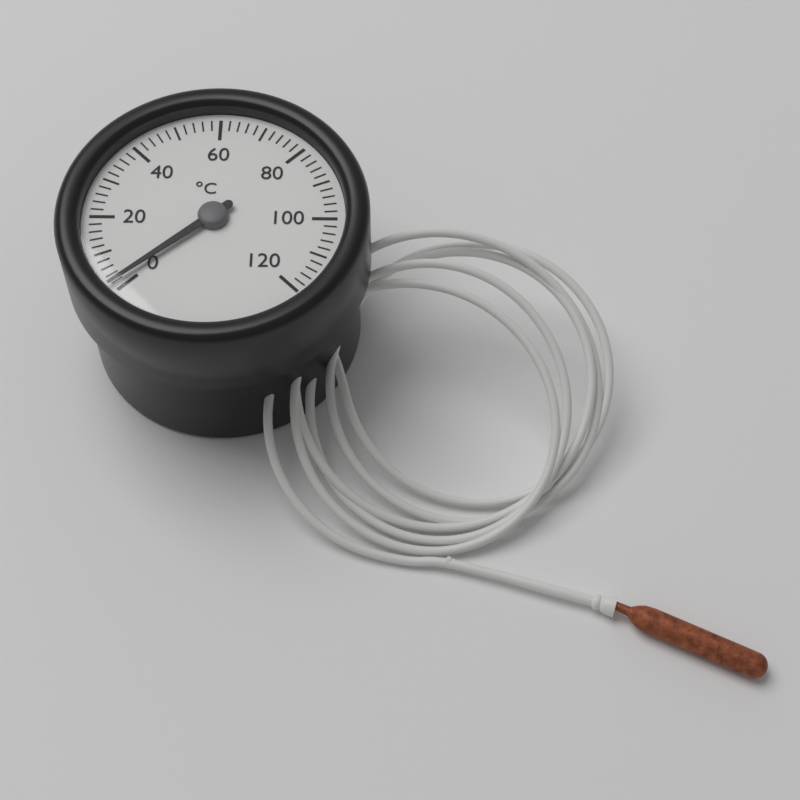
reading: 2 °C
